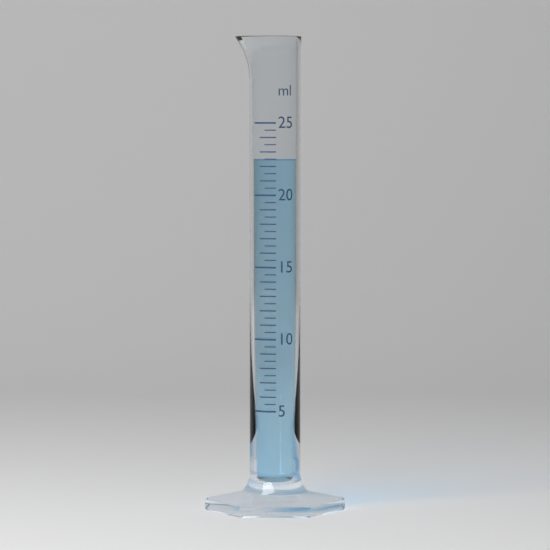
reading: 22.5 ml
